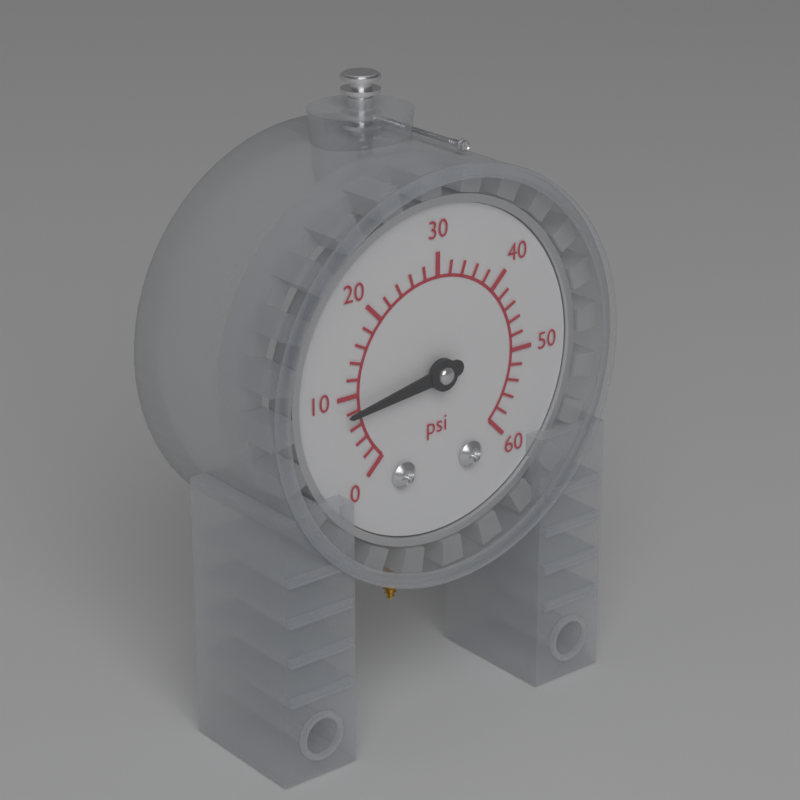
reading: 8 psi
